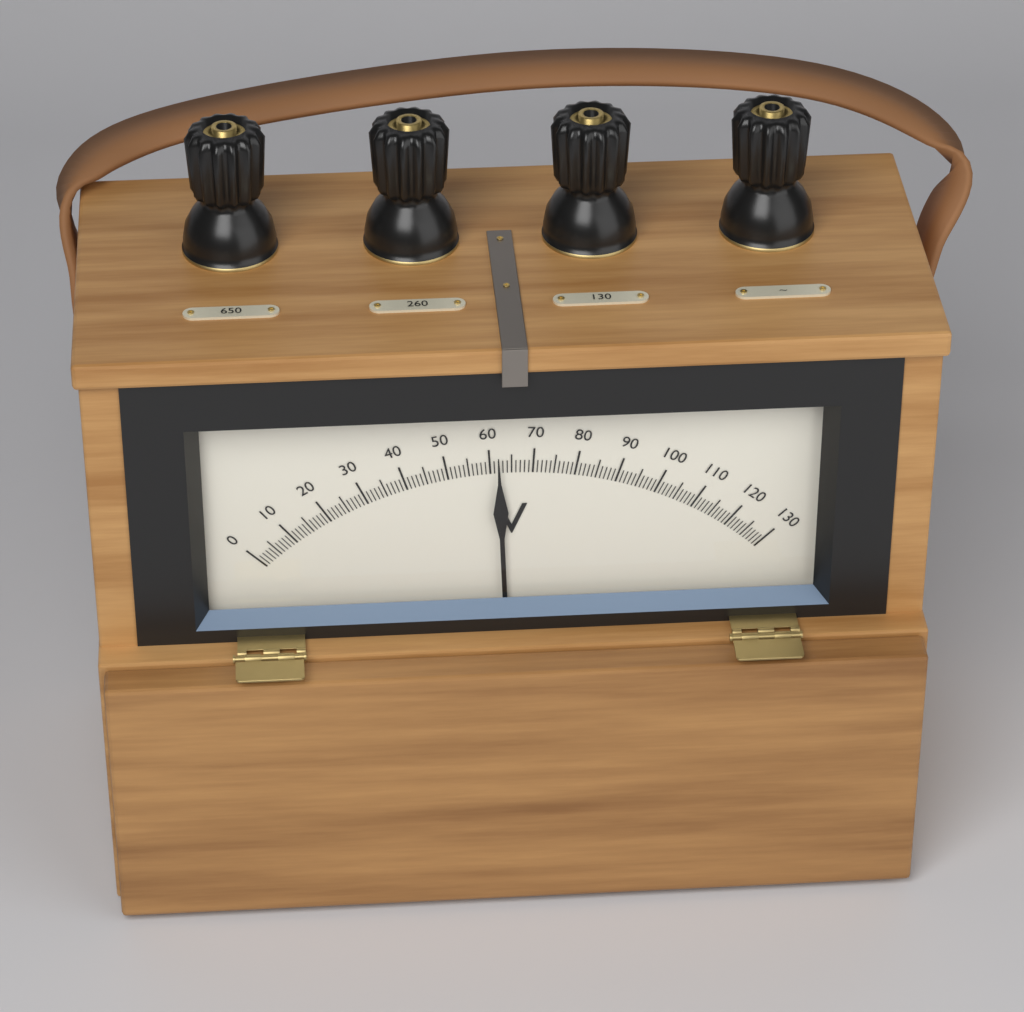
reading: 62 V
